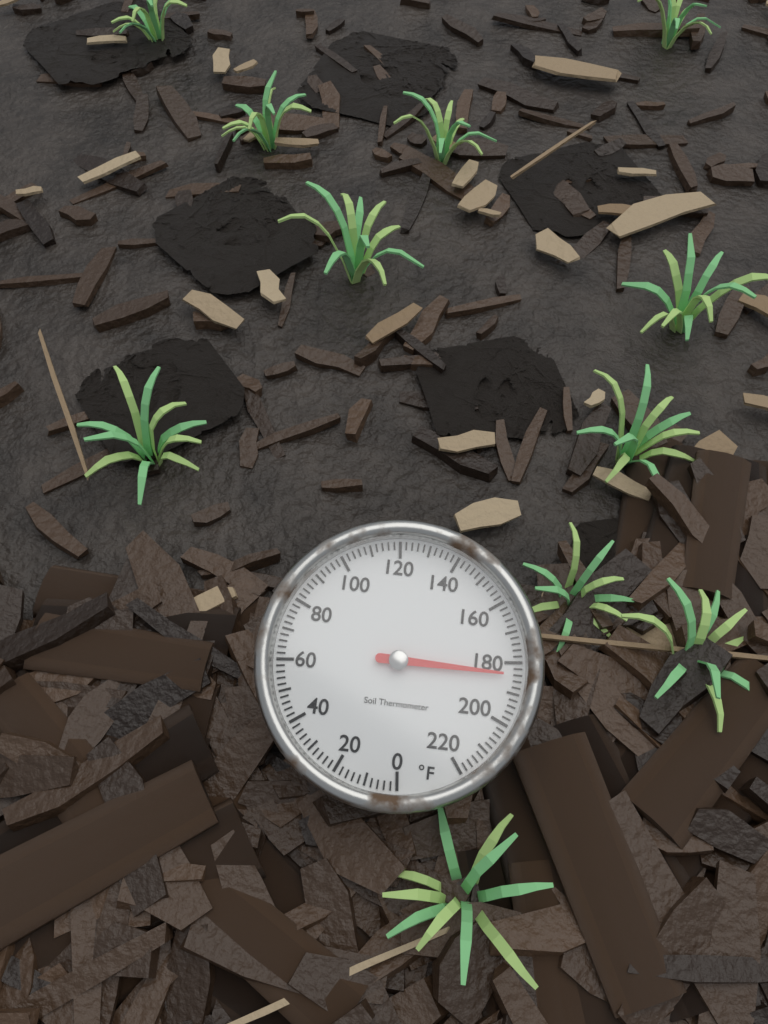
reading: 184 °F
